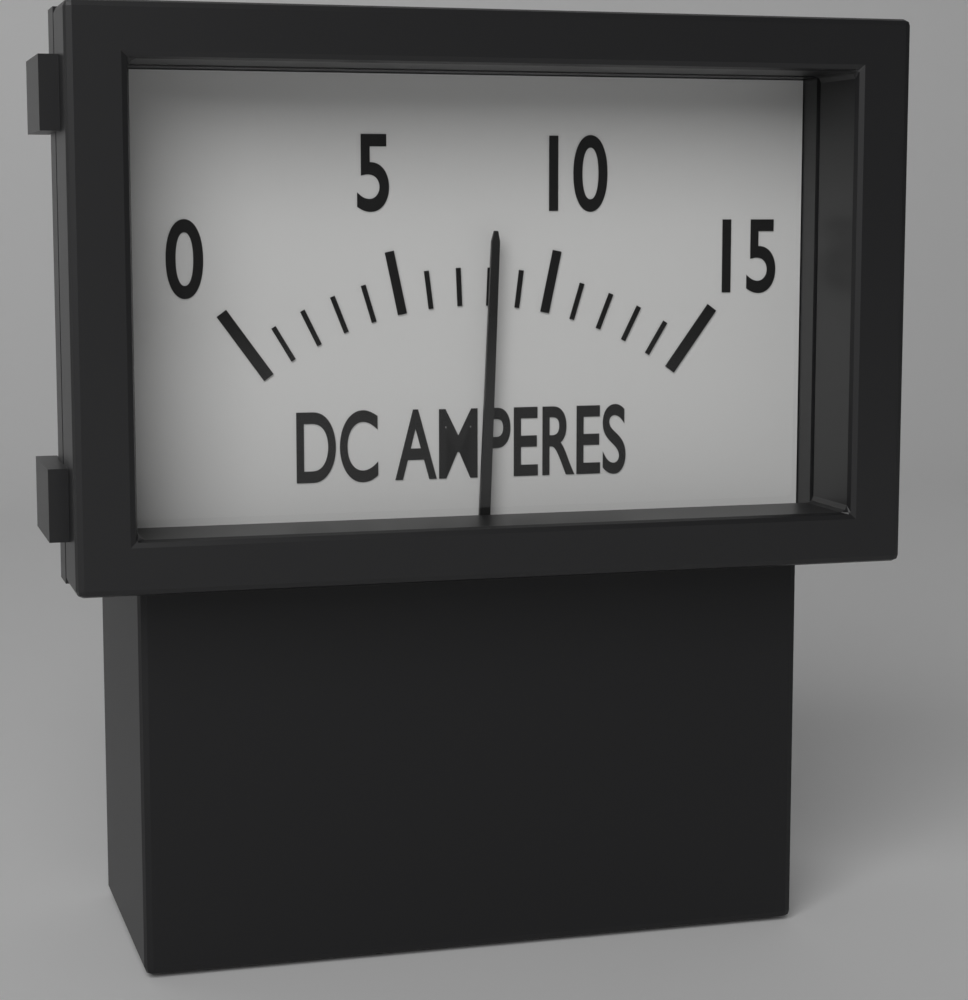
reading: 8 A
